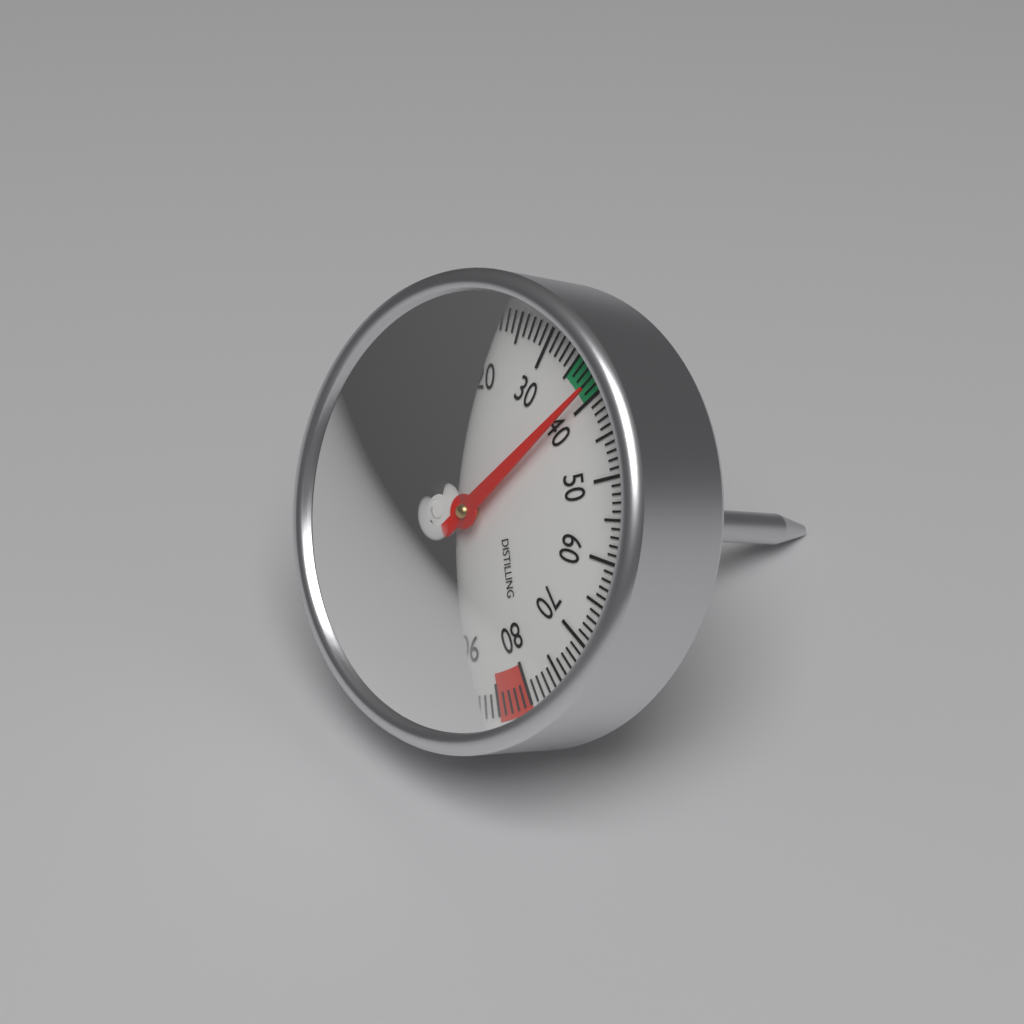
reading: 39 °C
